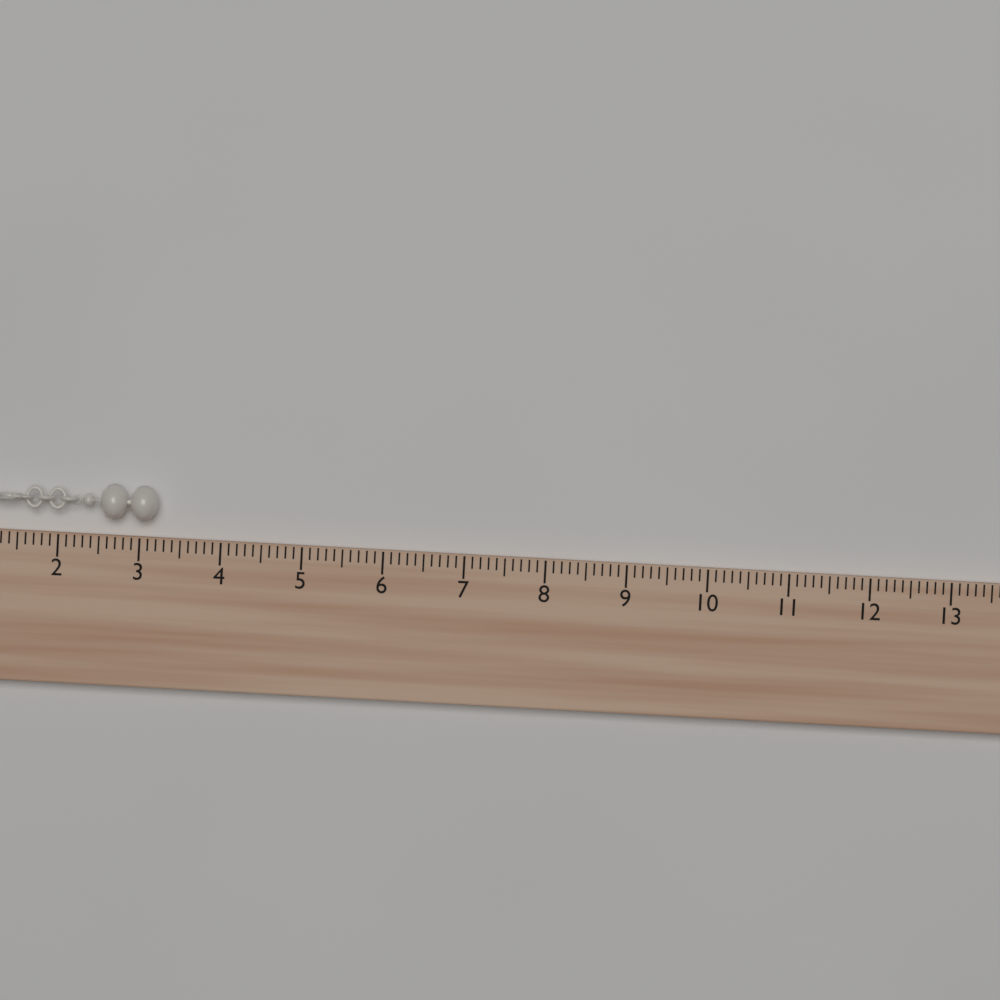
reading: 3.2 (no unit)
